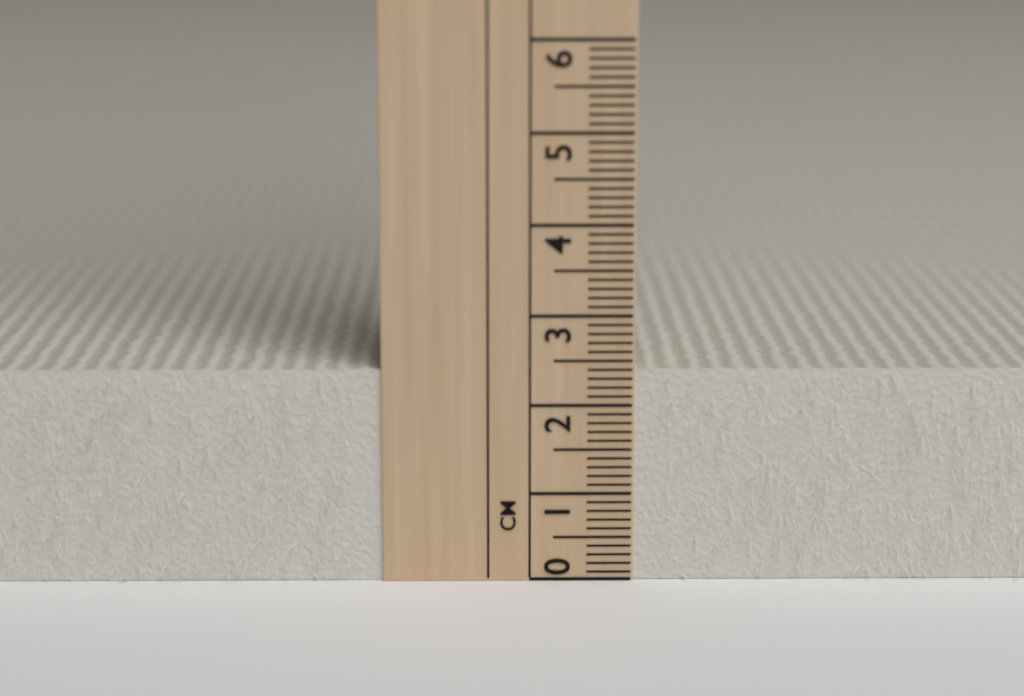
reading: 2.4 cm
